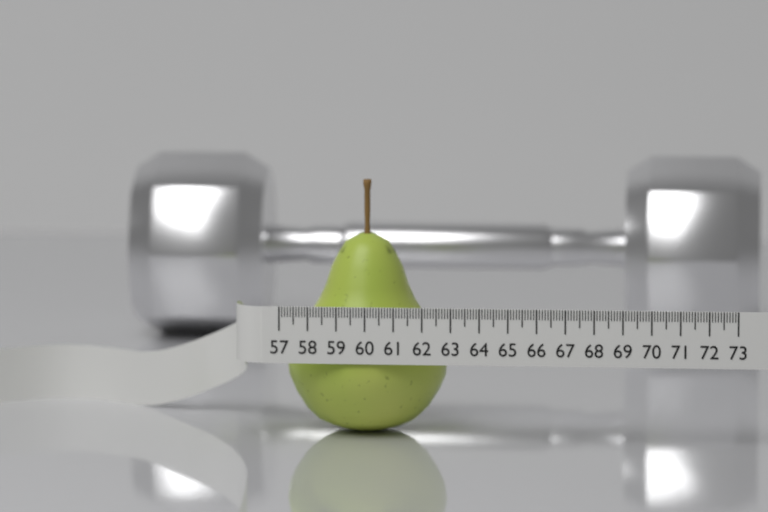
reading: 62.7 (no unit)
